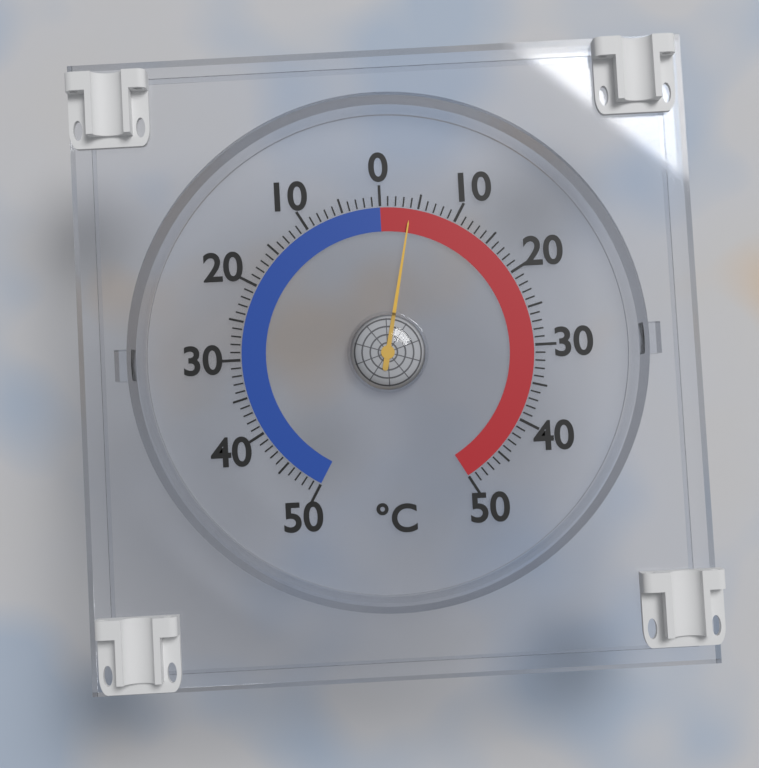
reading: 4 °C
